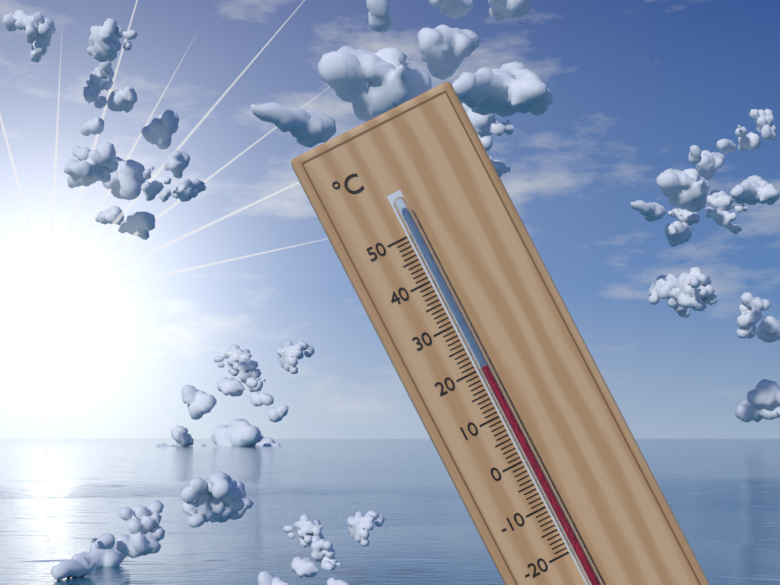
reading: 20 °C
